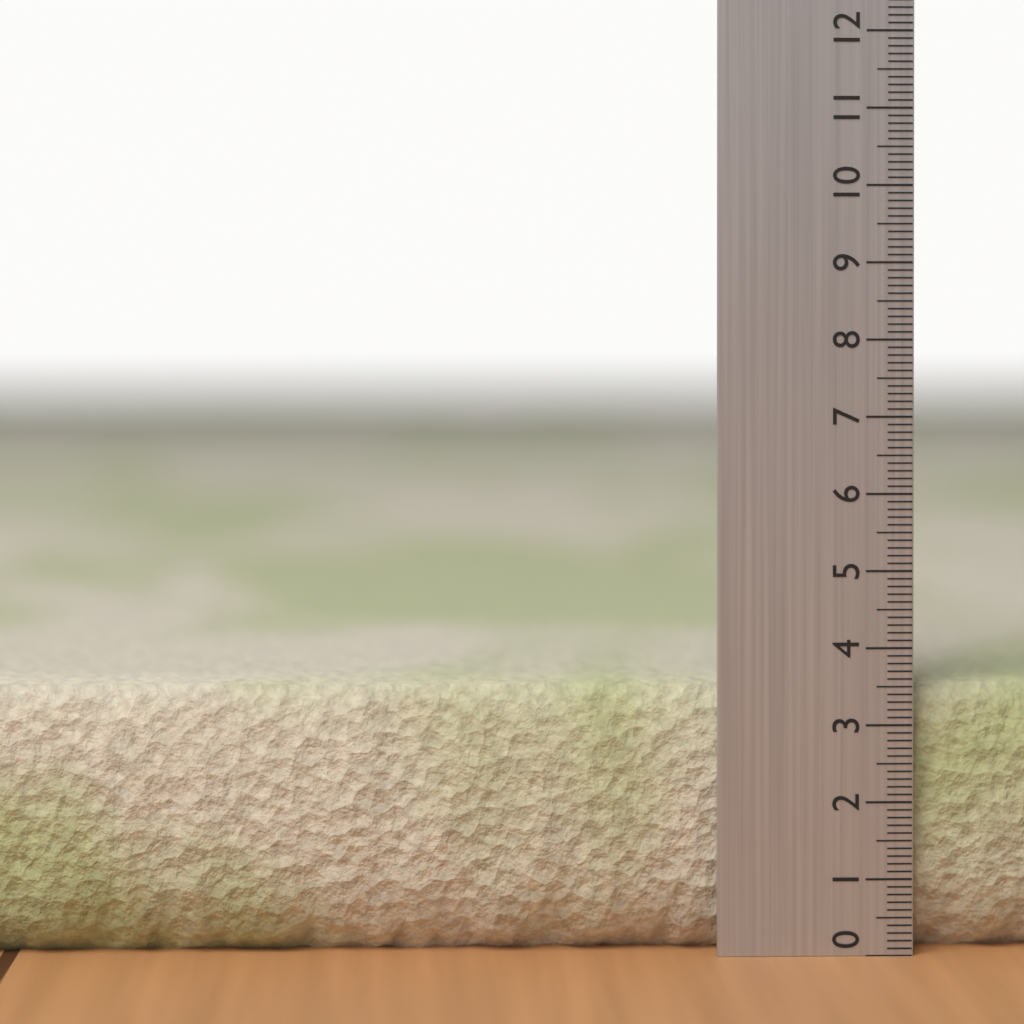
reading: 3.5 (no unit)
